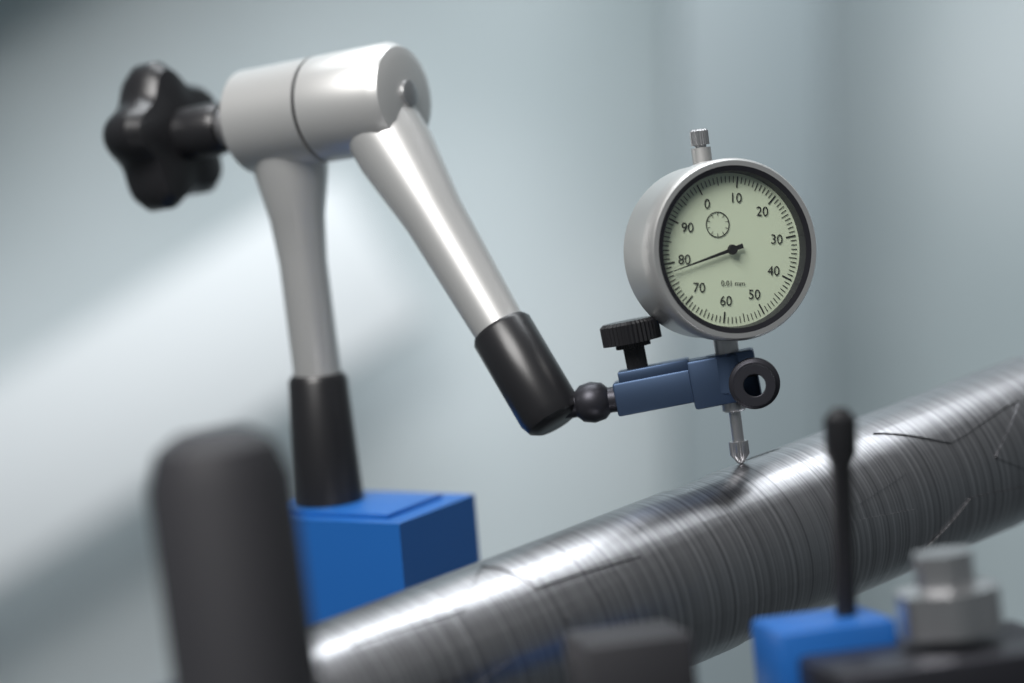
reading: 0.78 mm
